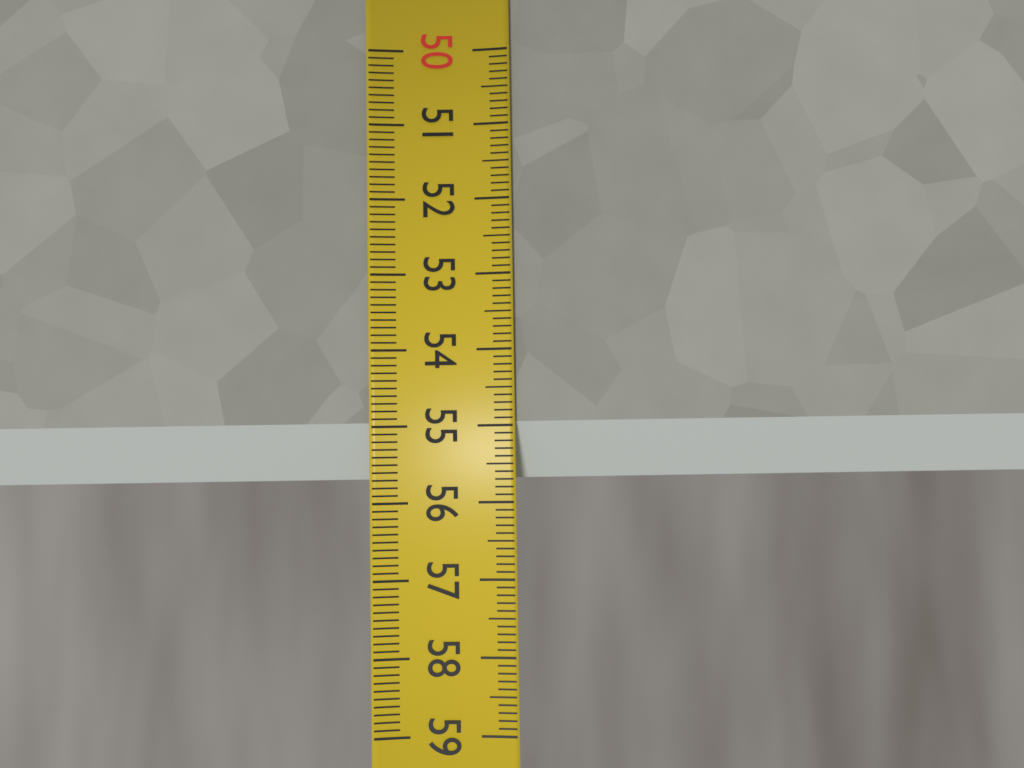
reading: 55.7 (no unit)
